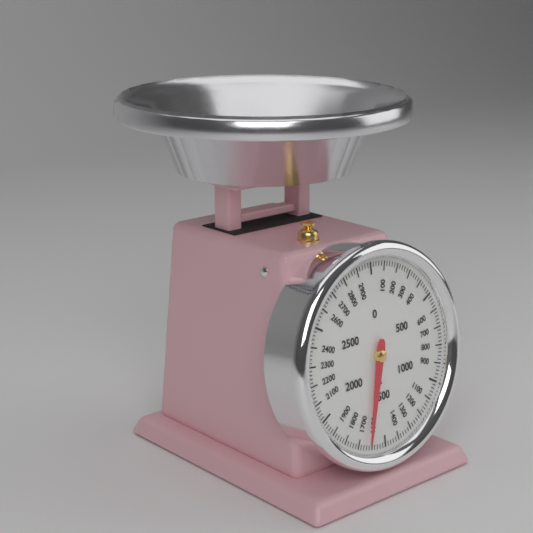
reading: 1620 g
